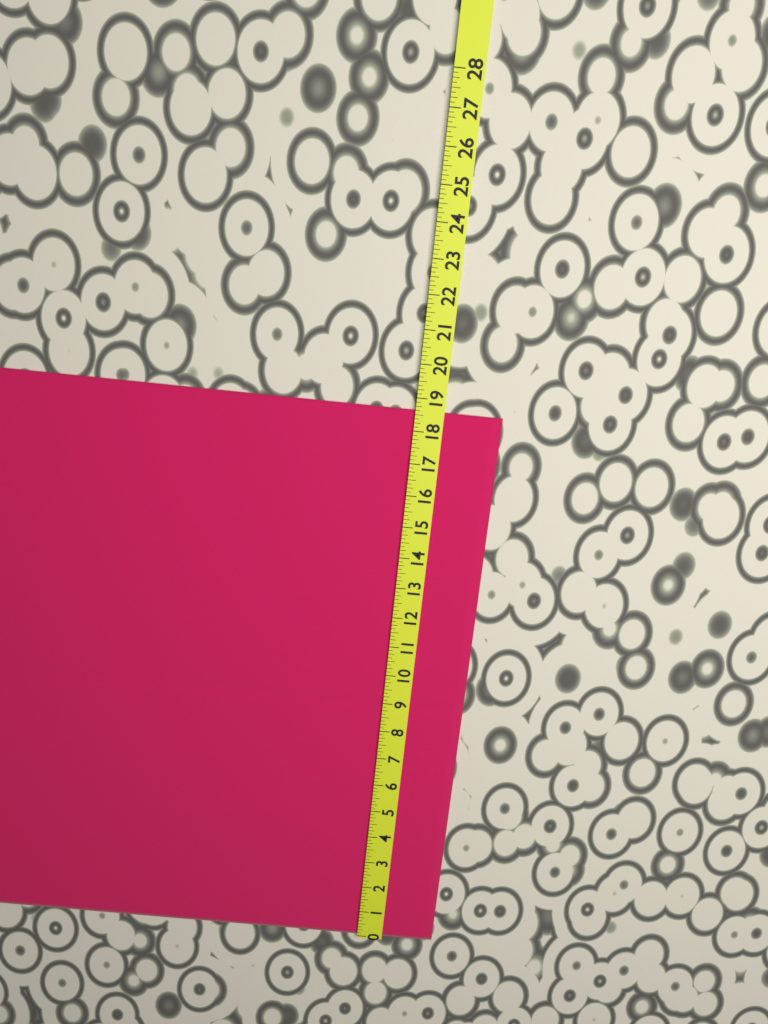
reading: 18.625 (no unit)
